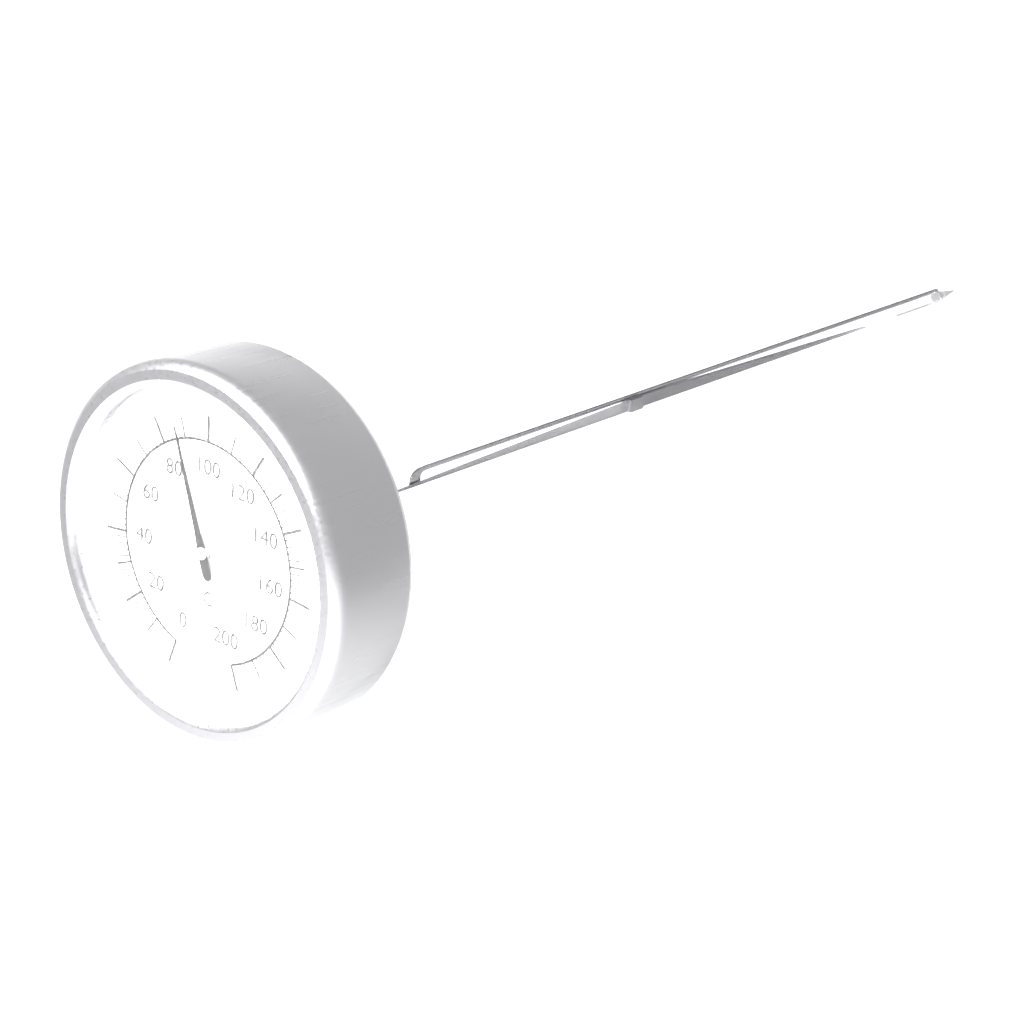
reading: 88 °C
